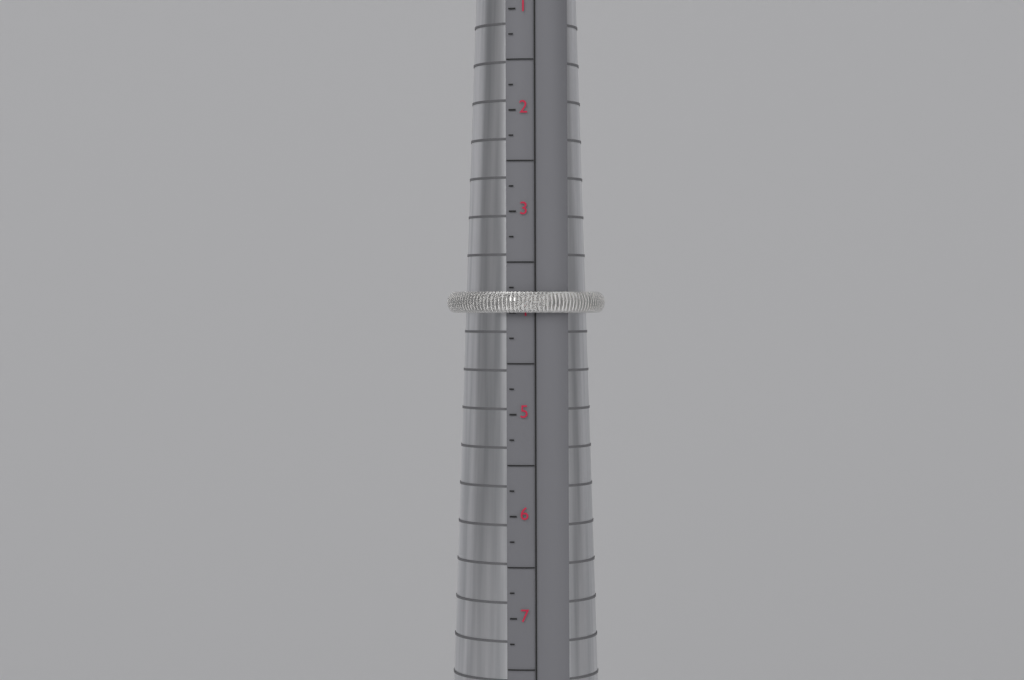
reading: 4.00 (no unit)
